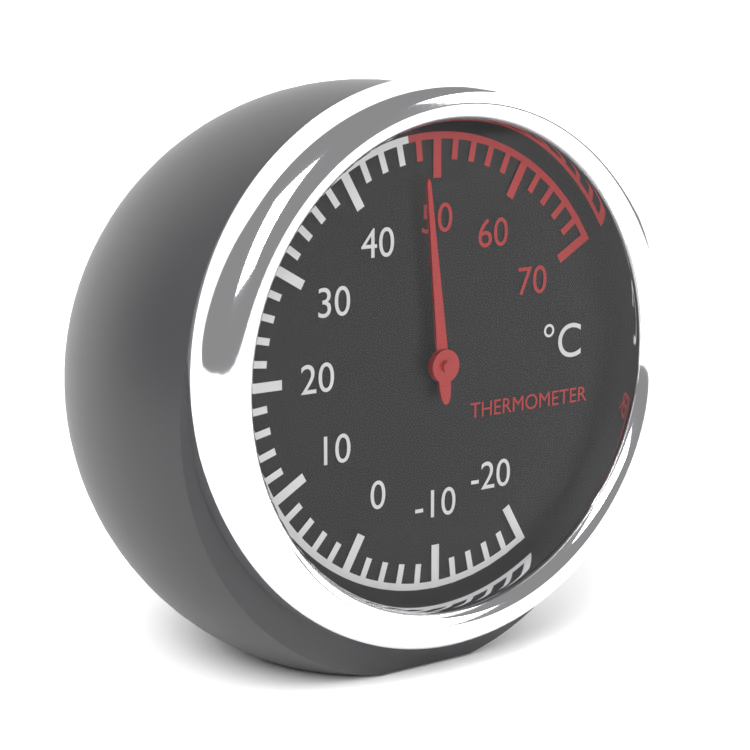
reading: 48 °C
